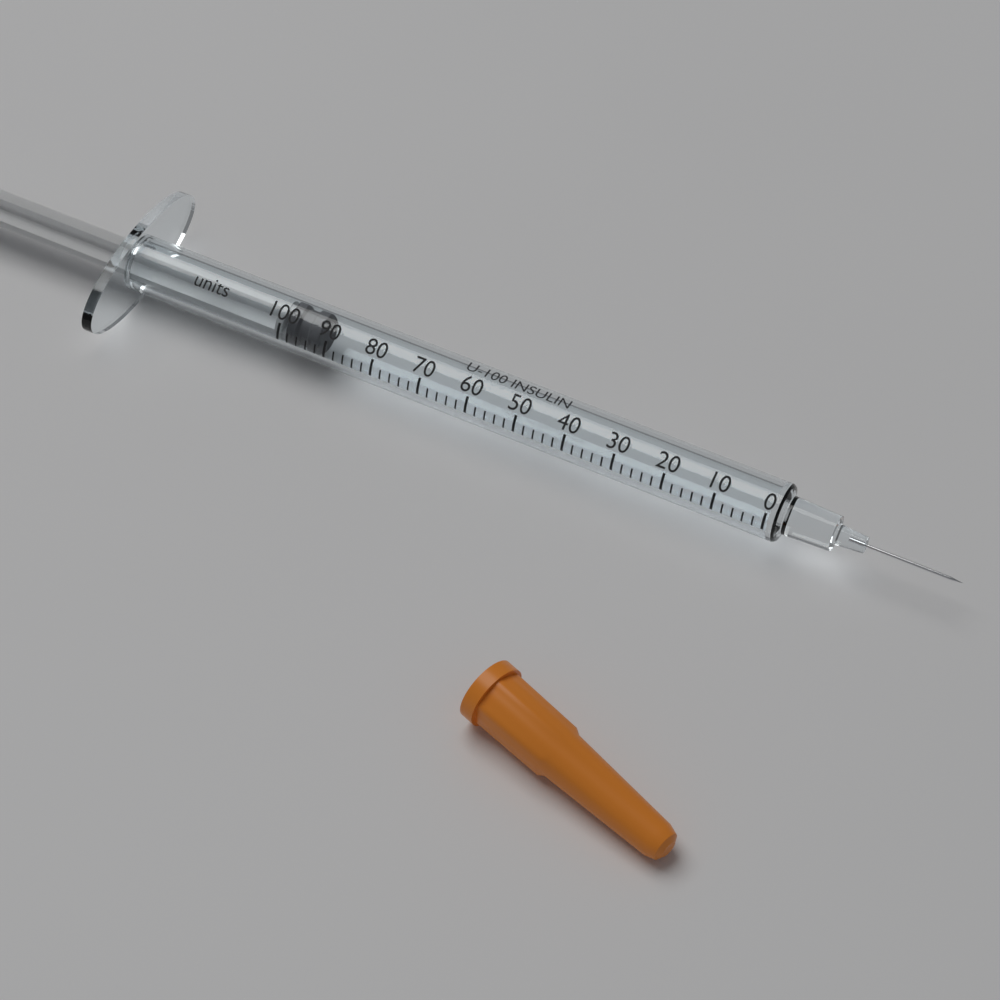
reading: 92 units
